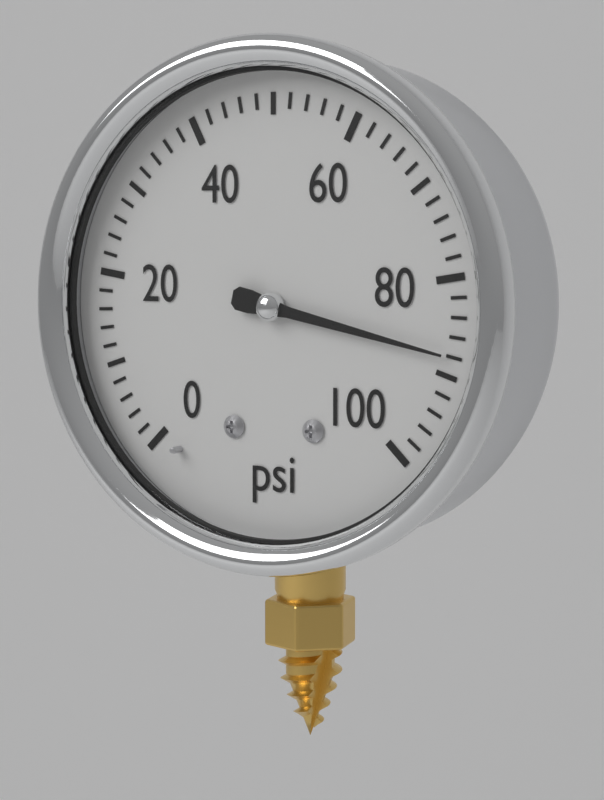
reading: 88 psi
